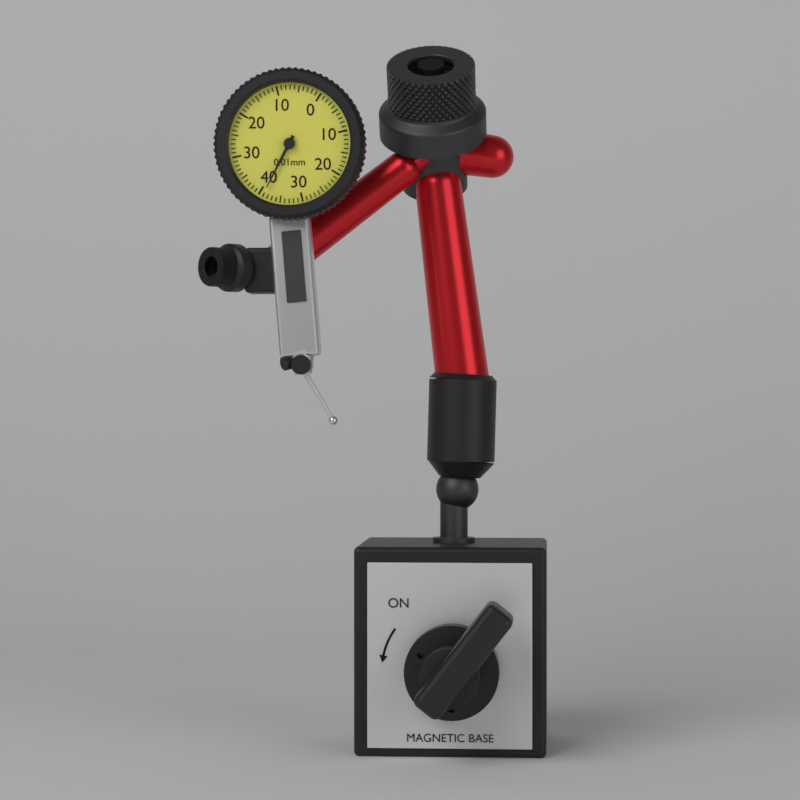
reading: 0.39 mm
